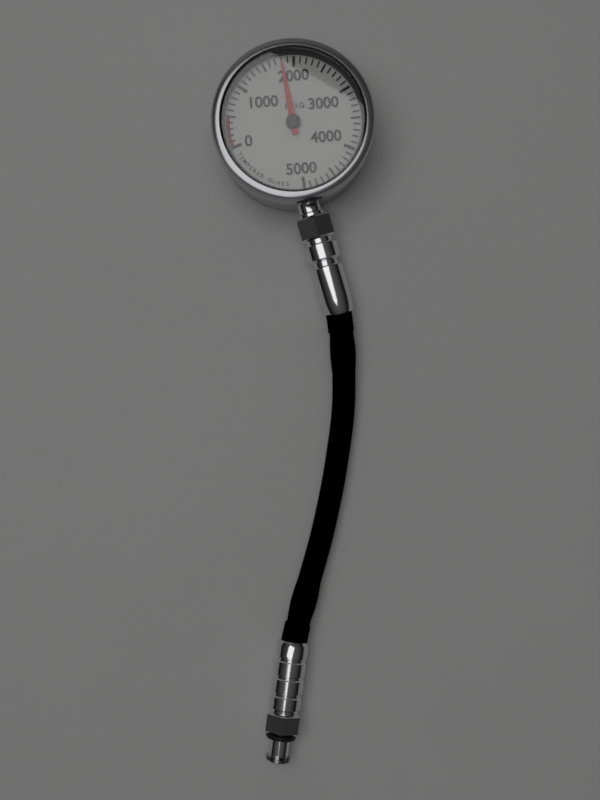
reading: 1800 psig
